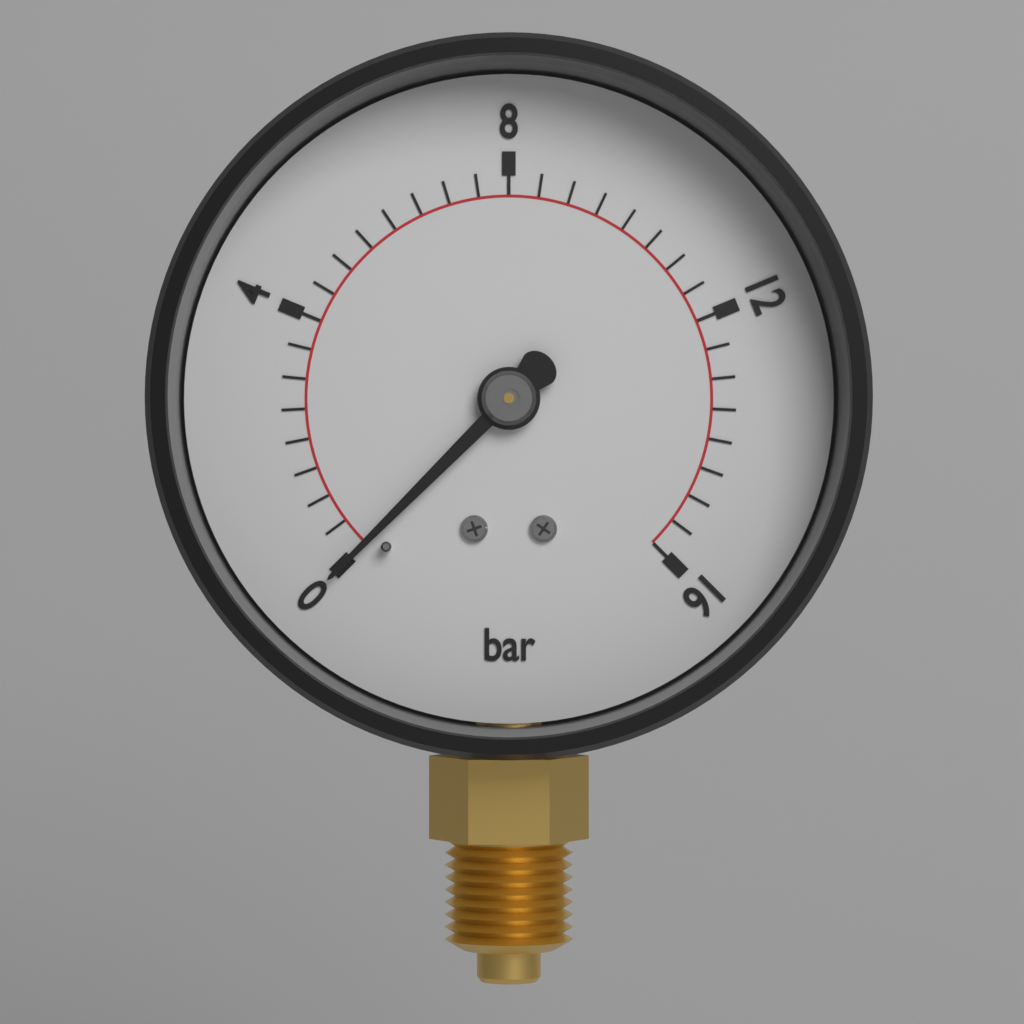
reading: 0.0 bar
